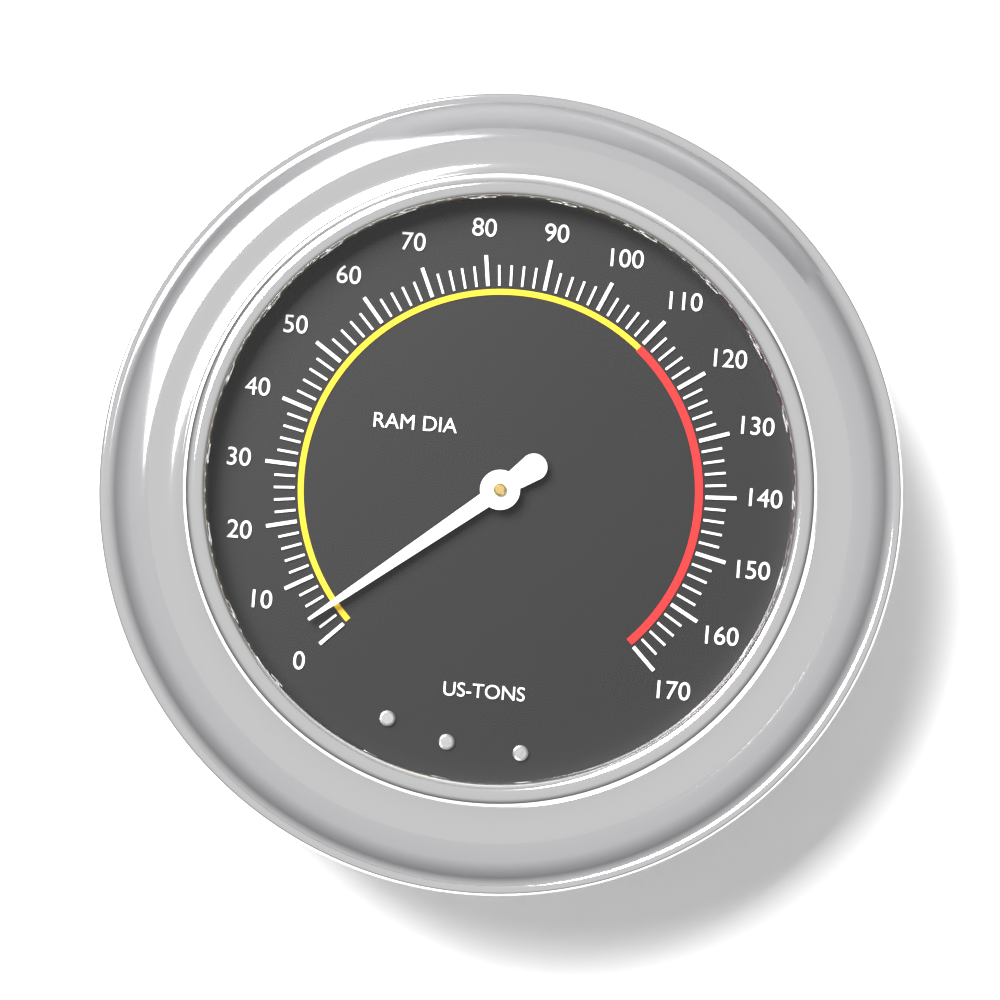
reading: 4 US-TONS
